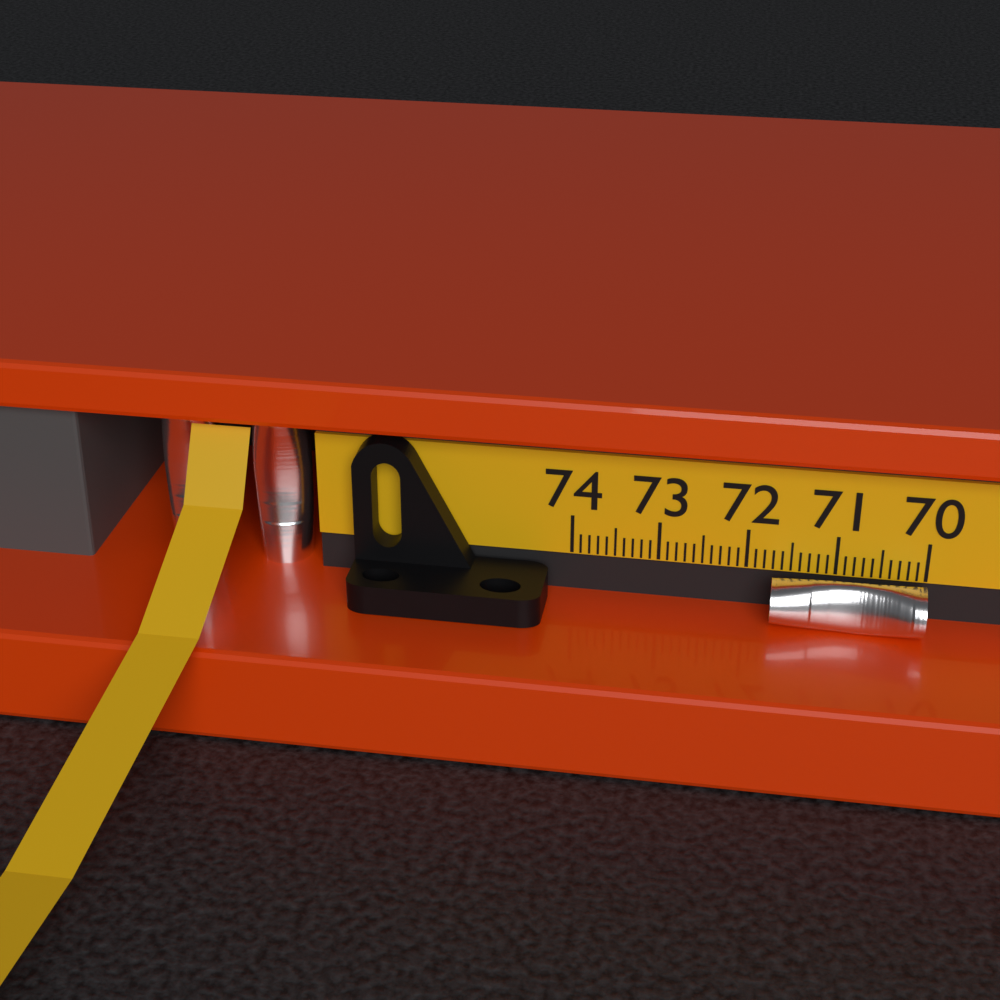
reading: 71.7 (no unit)
